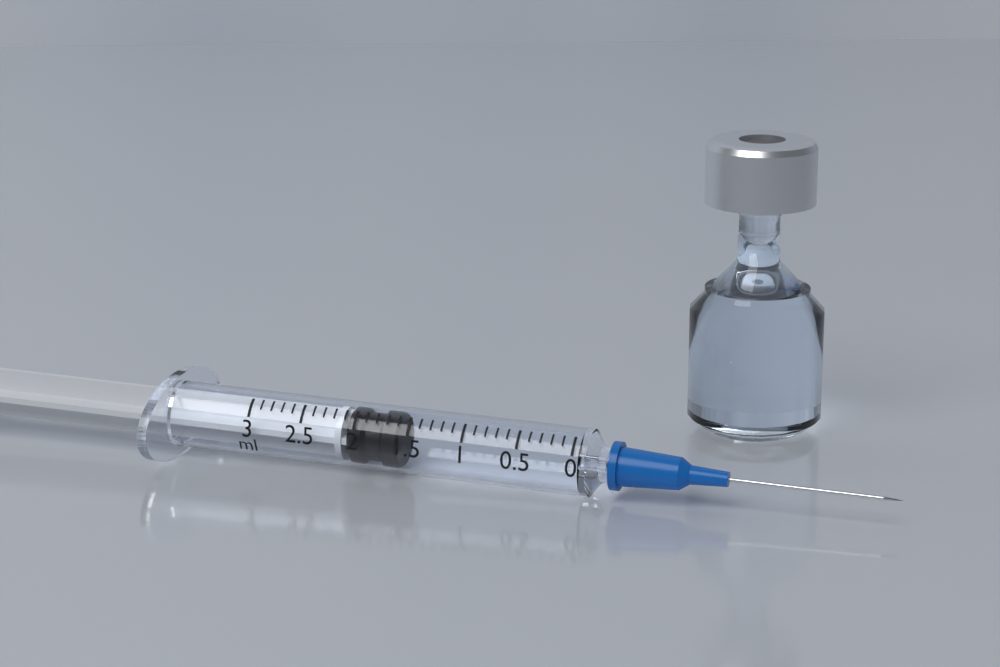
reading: 1.6 ml
